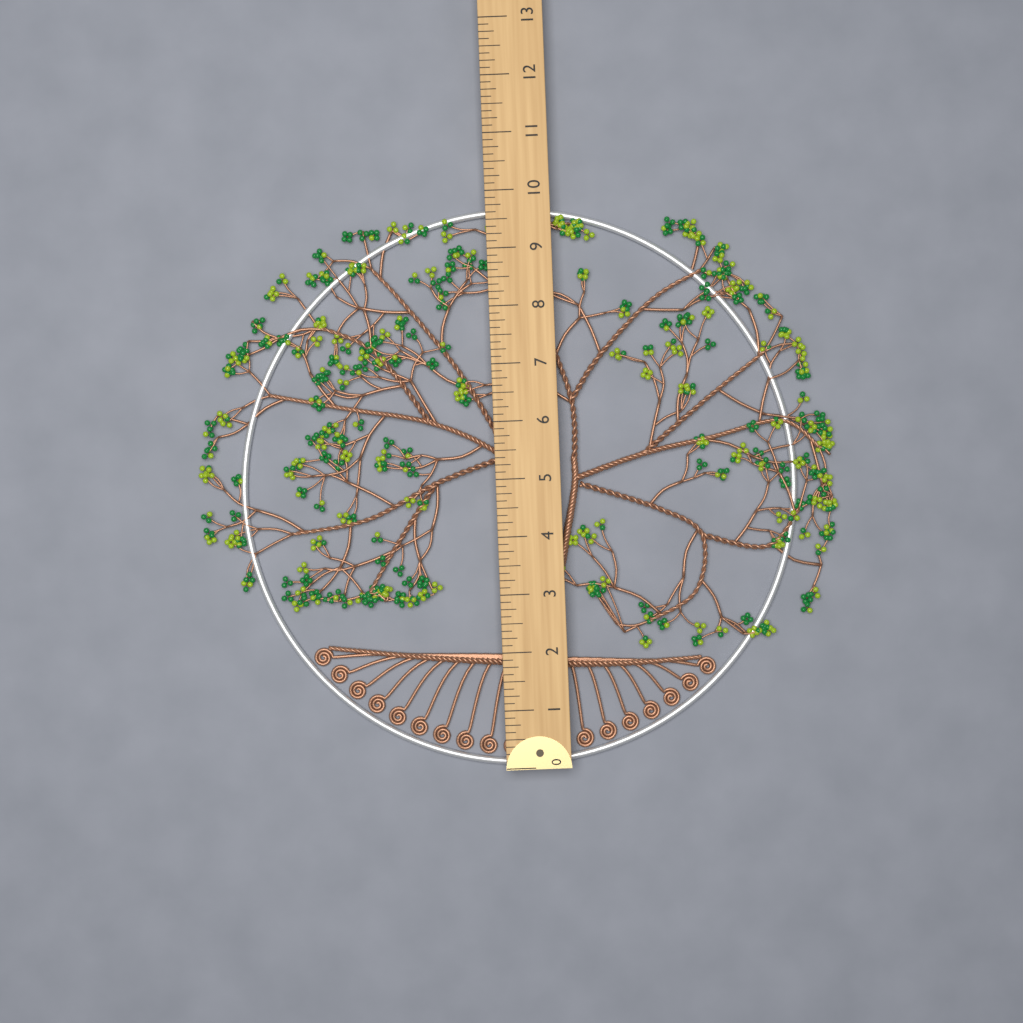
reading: 9.750 (no unit)
